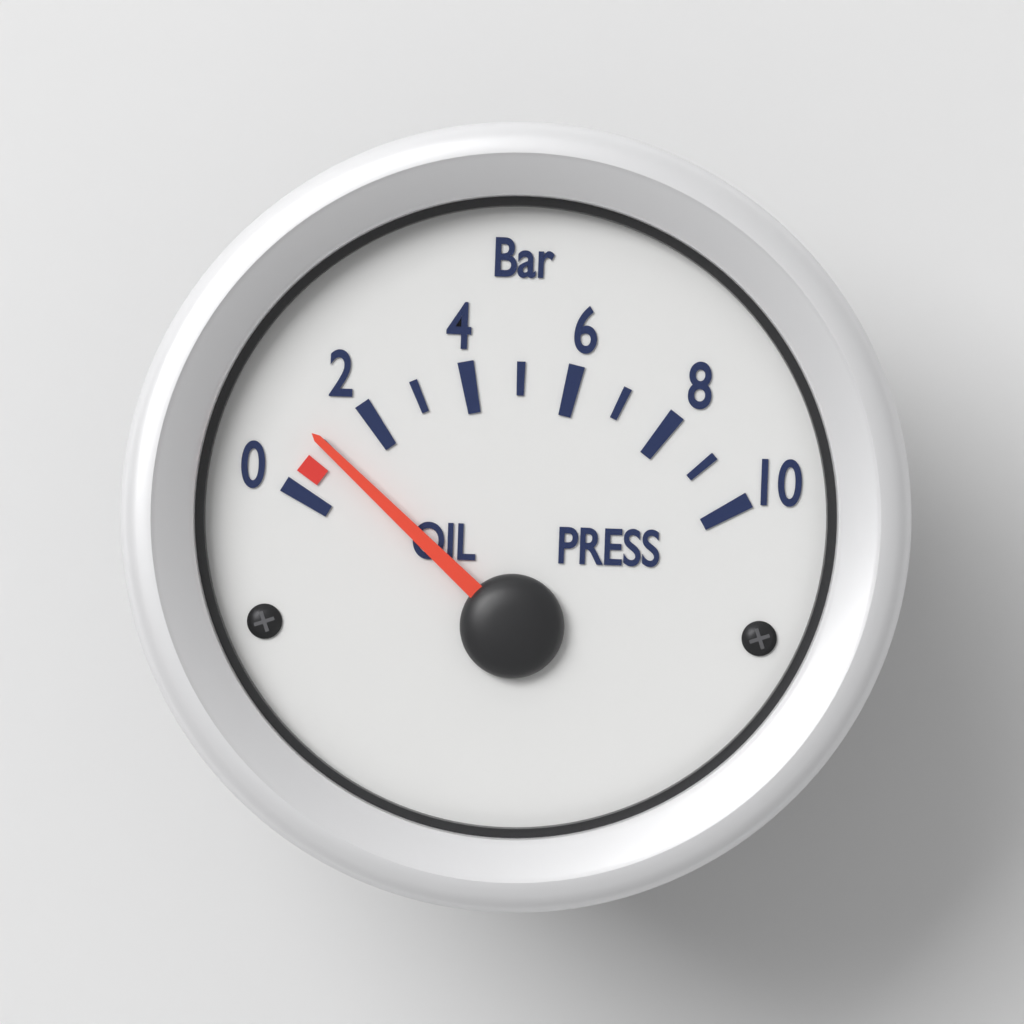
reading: 1 bar
